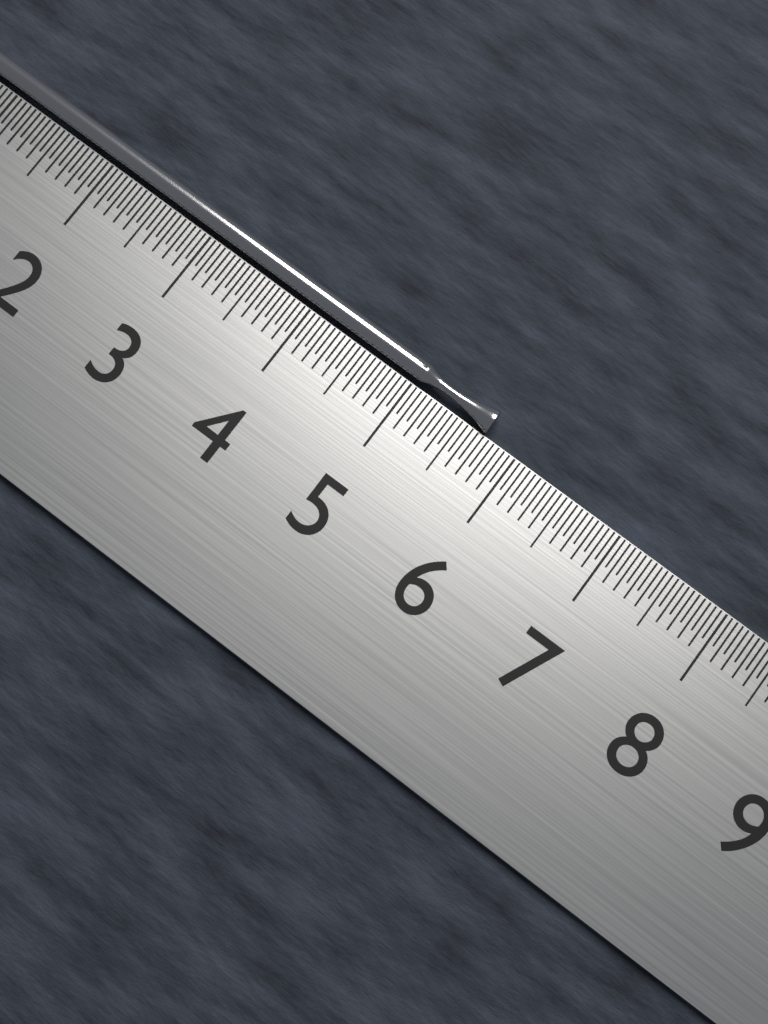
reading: 5.70 cm
